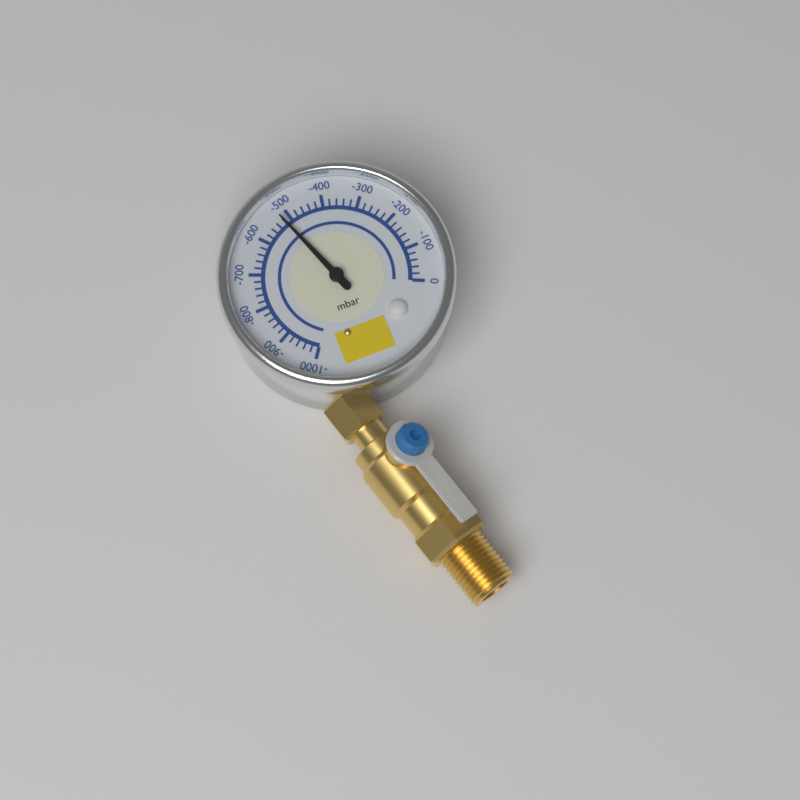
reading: -520 mbar
